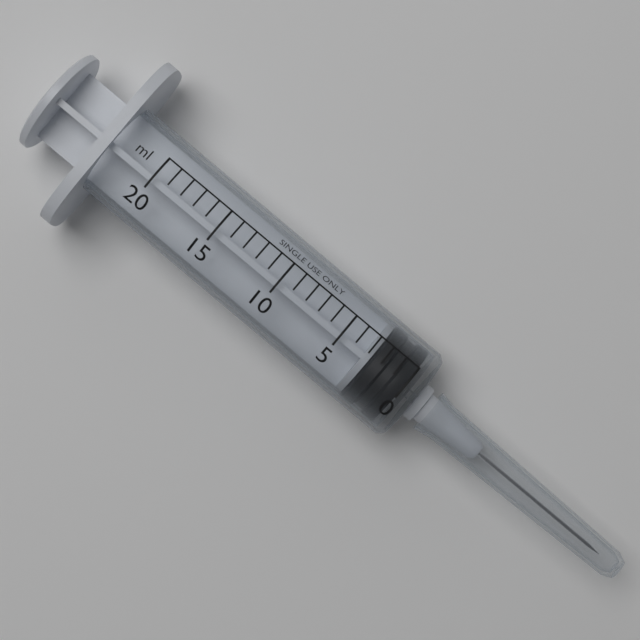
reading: 0 ml
